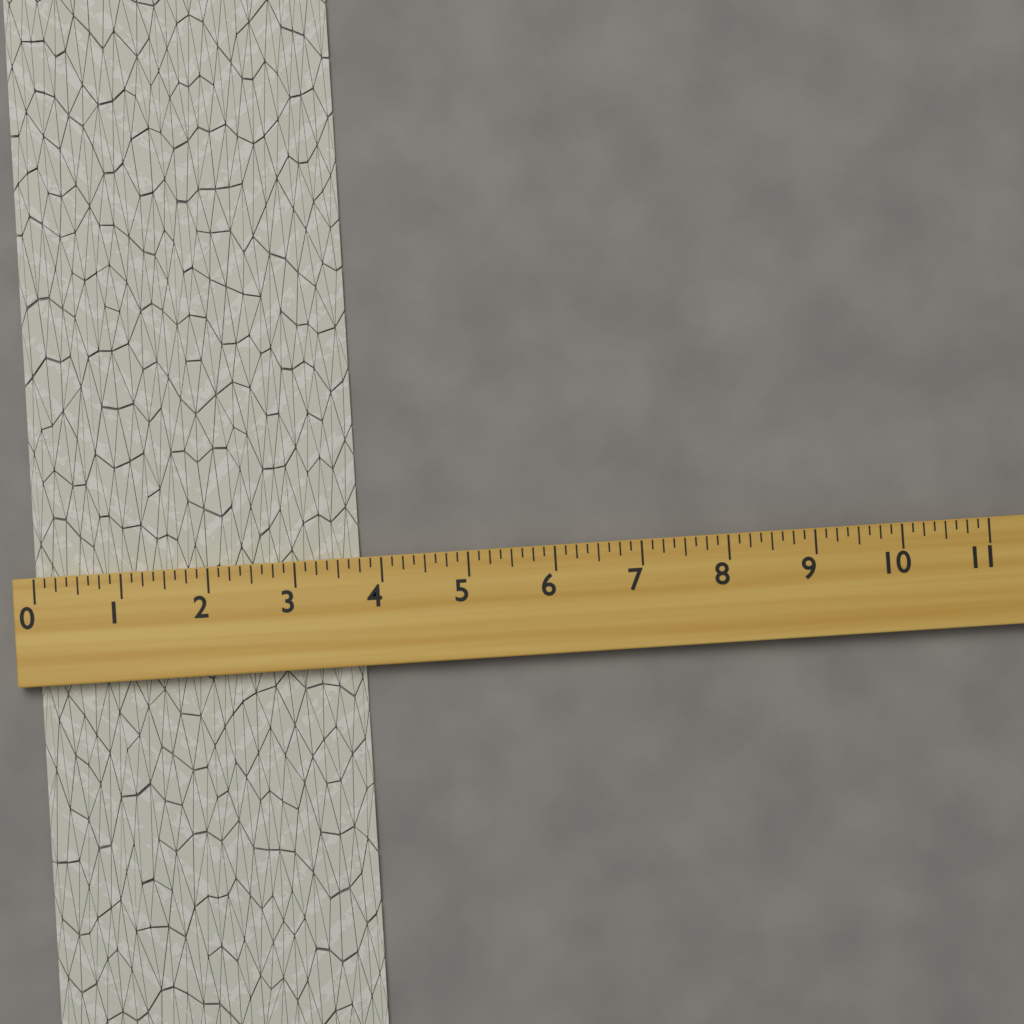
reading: 3.750 (no unit)
